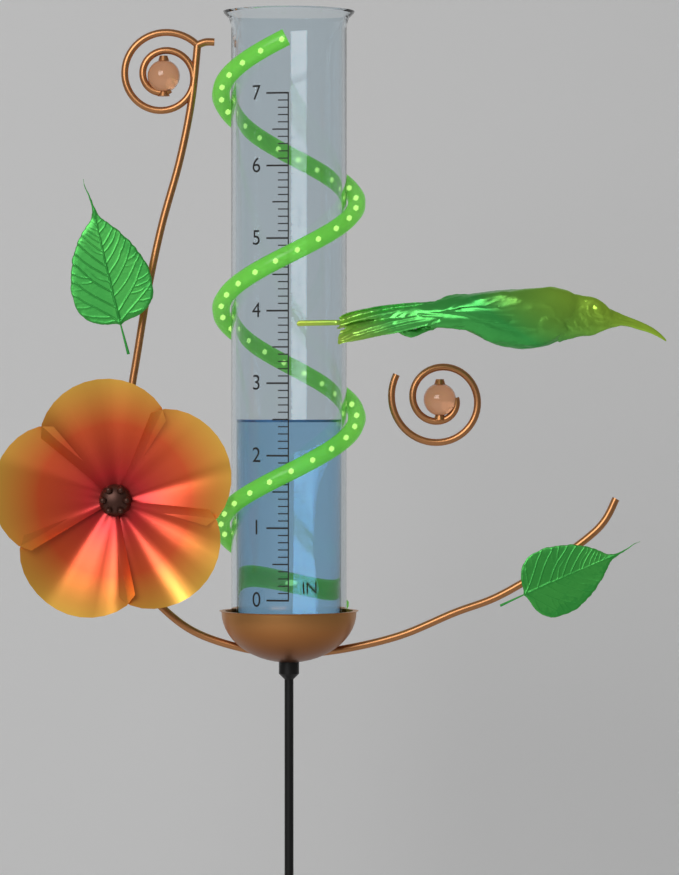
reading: 2.5 in
